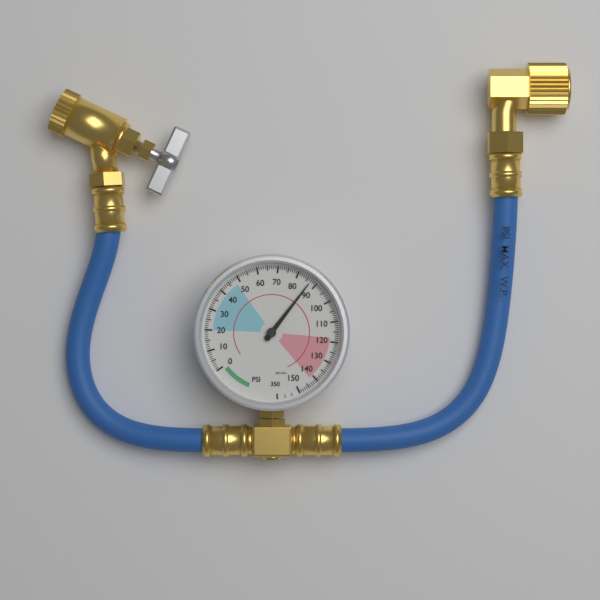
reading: 87 psi
